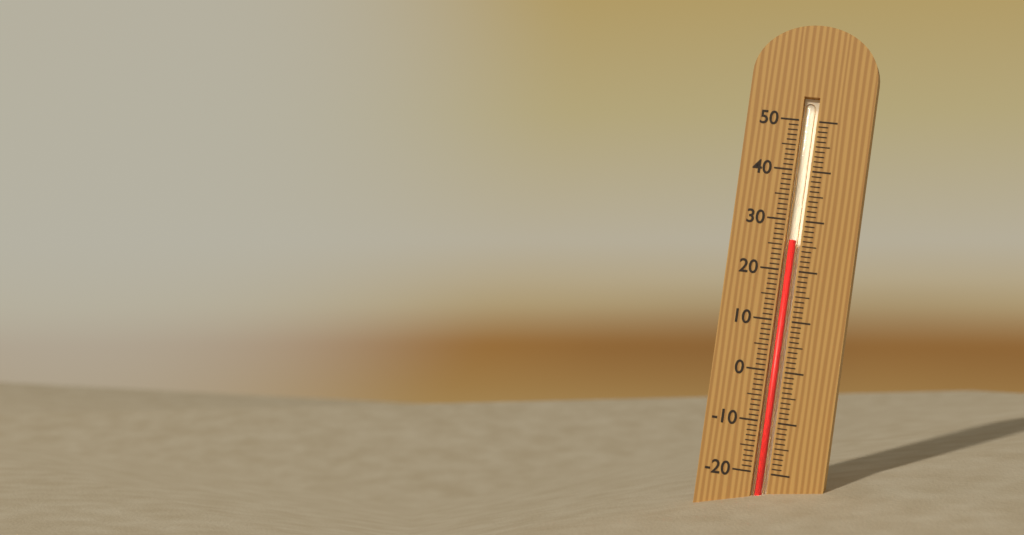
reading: 26 (no unit)
